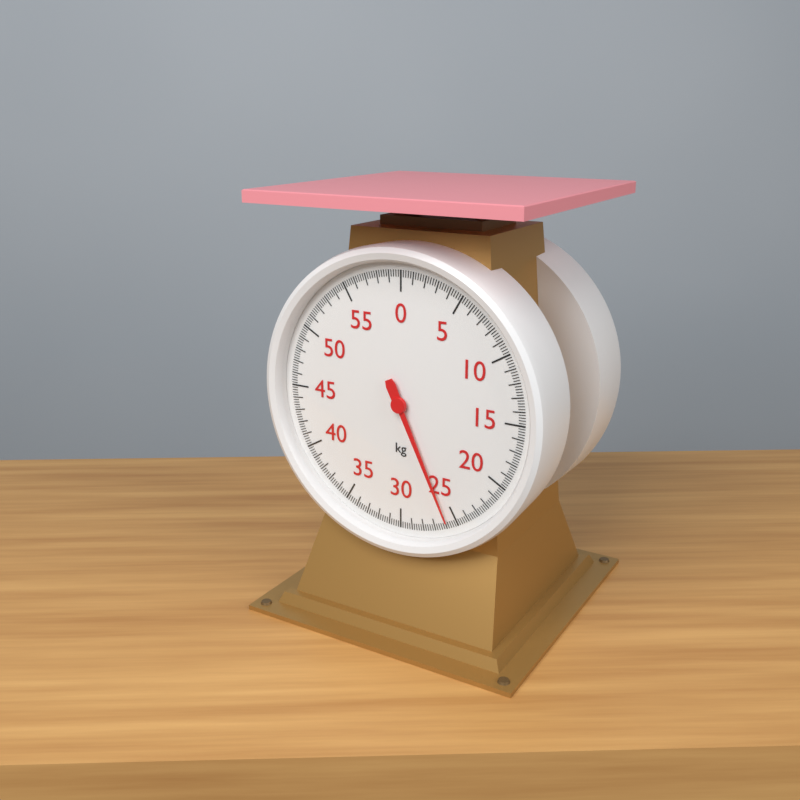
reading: 25.8 kg
